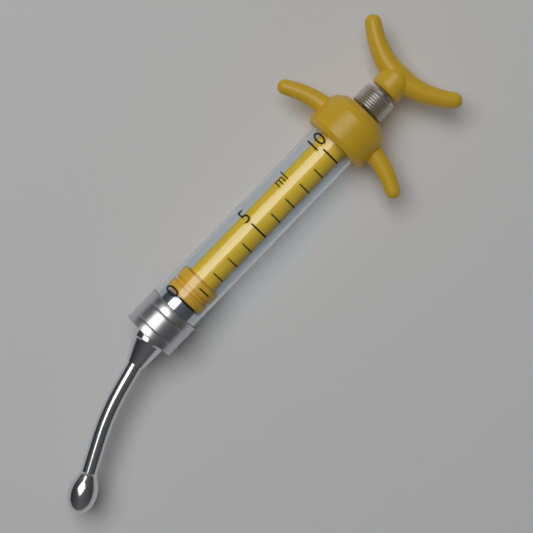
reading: 0 ml
